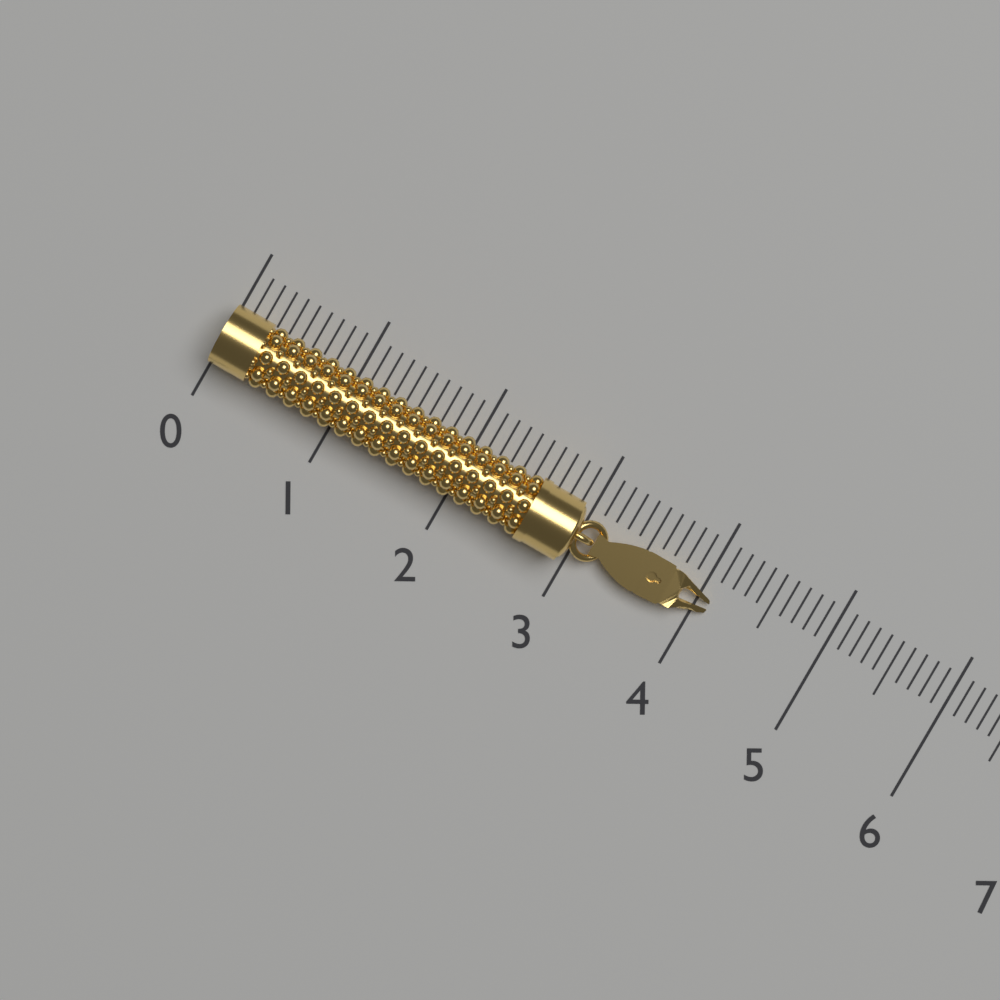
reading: 4.1 (no unit)
